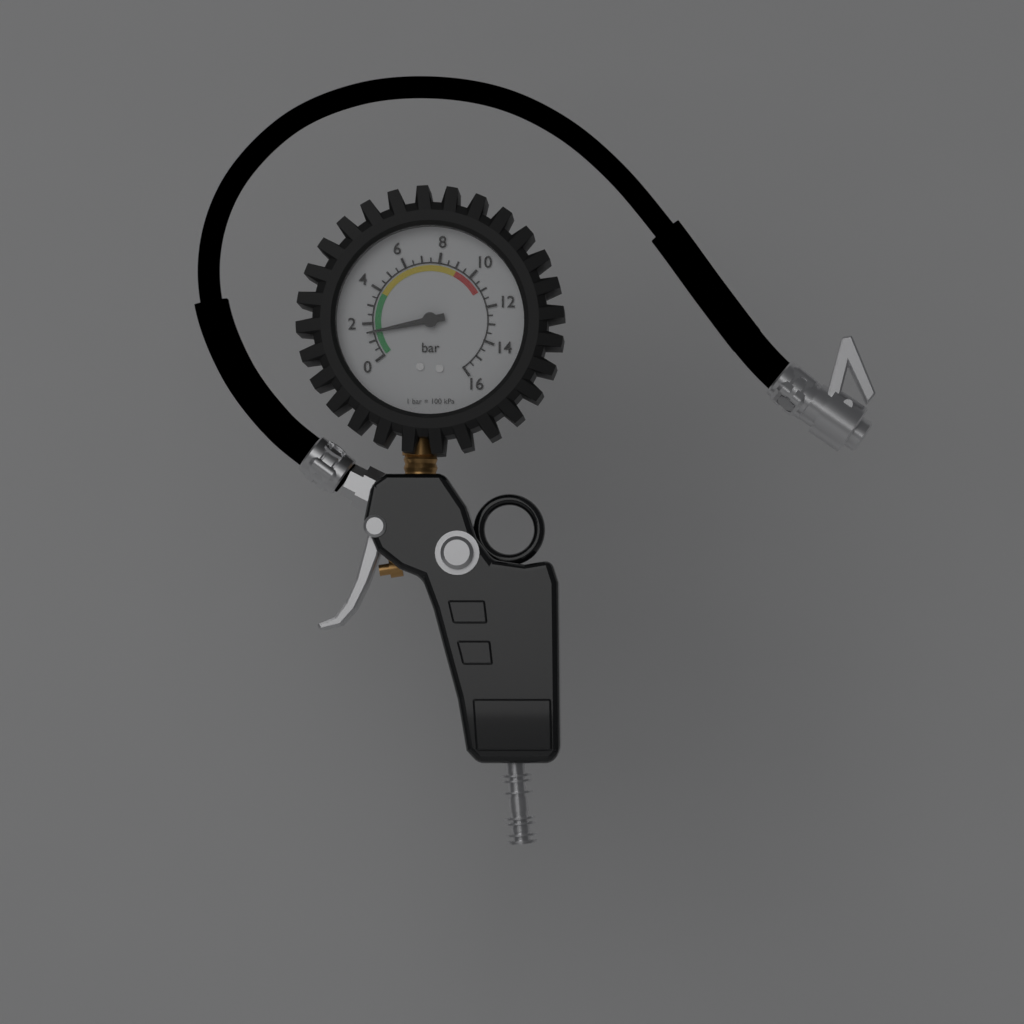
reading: 1.5 bar
